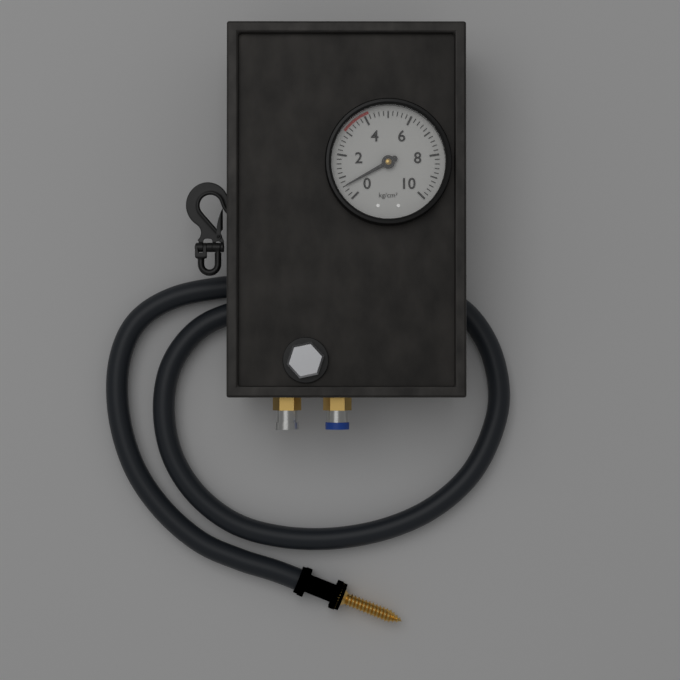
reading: 0.6 kg/cm²
